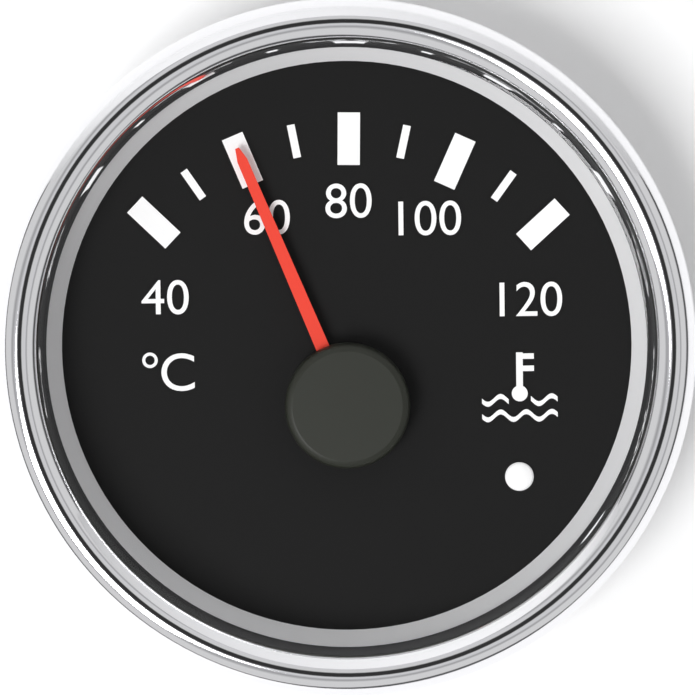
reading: 60 °C
